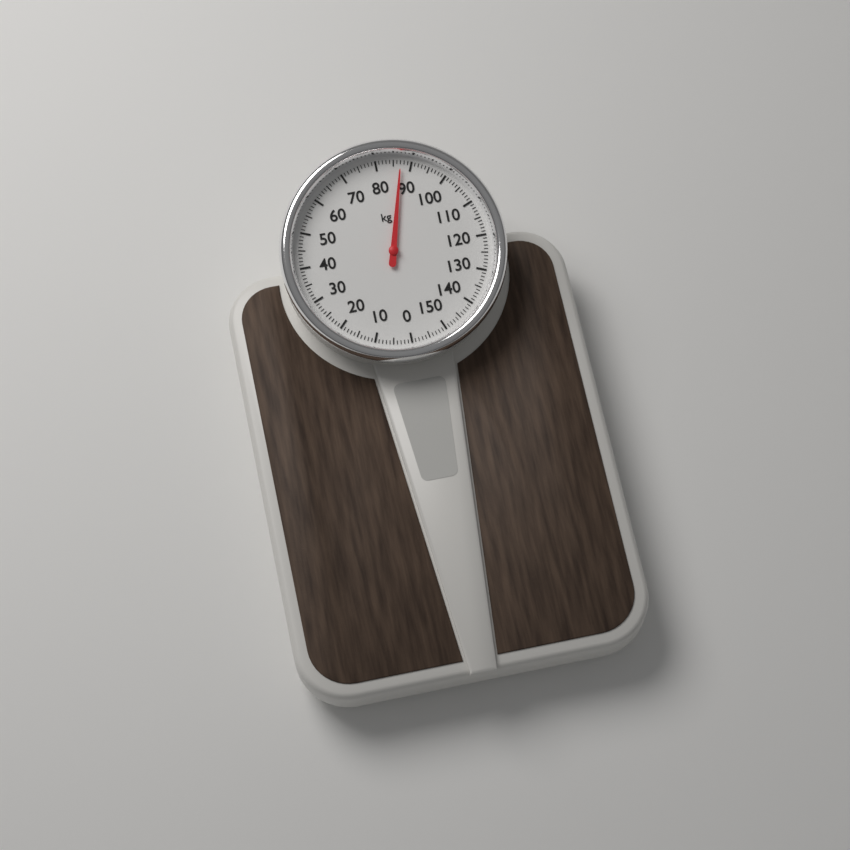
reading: 87 kg
